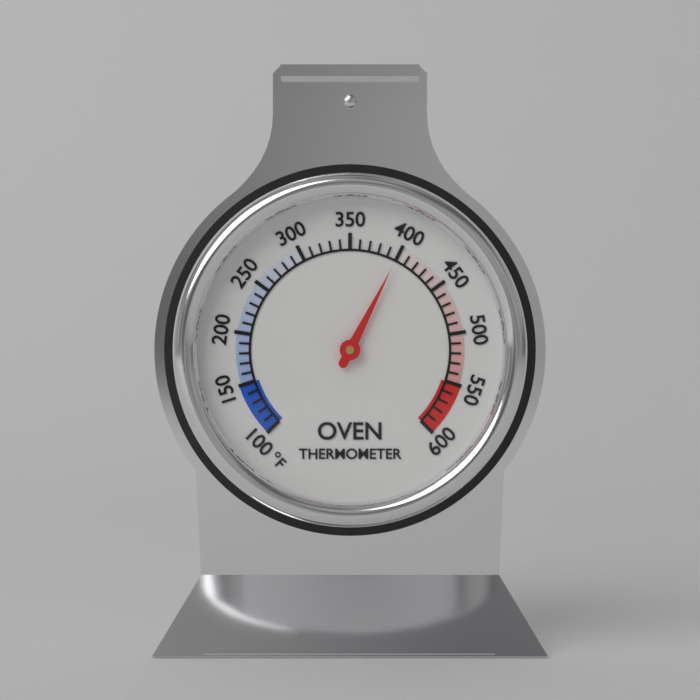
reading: 400 °F
